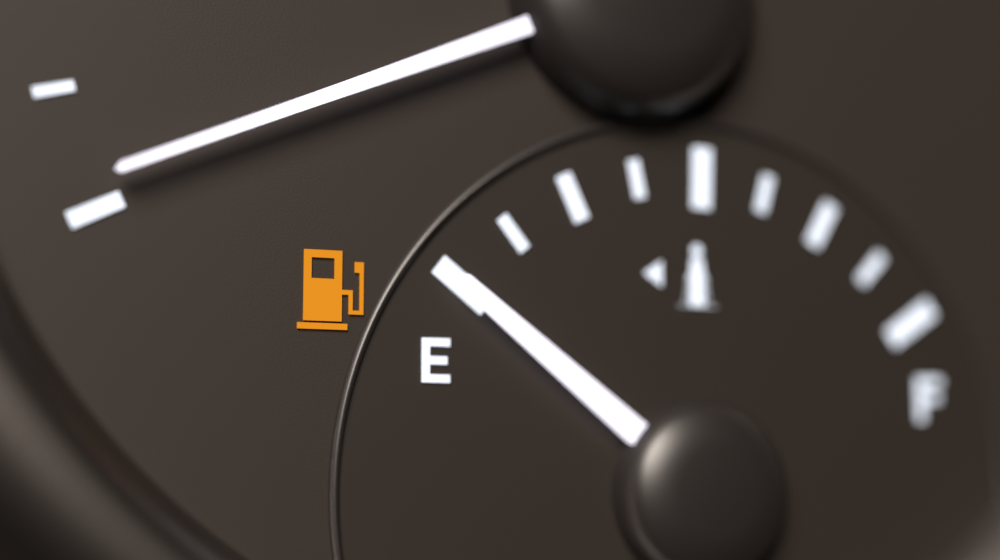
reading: 0.000 (no unit)
